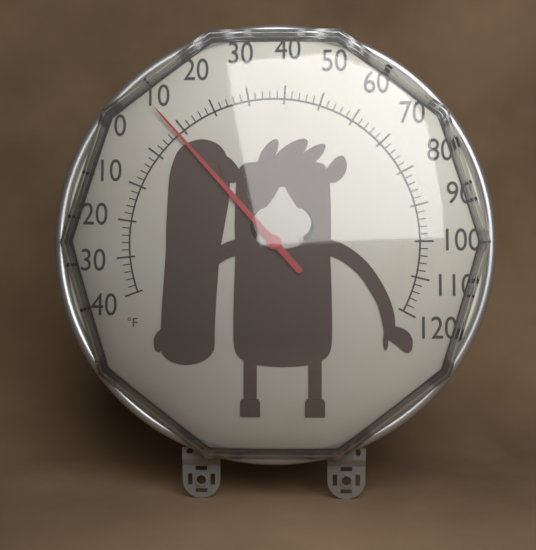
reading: 8 °F
